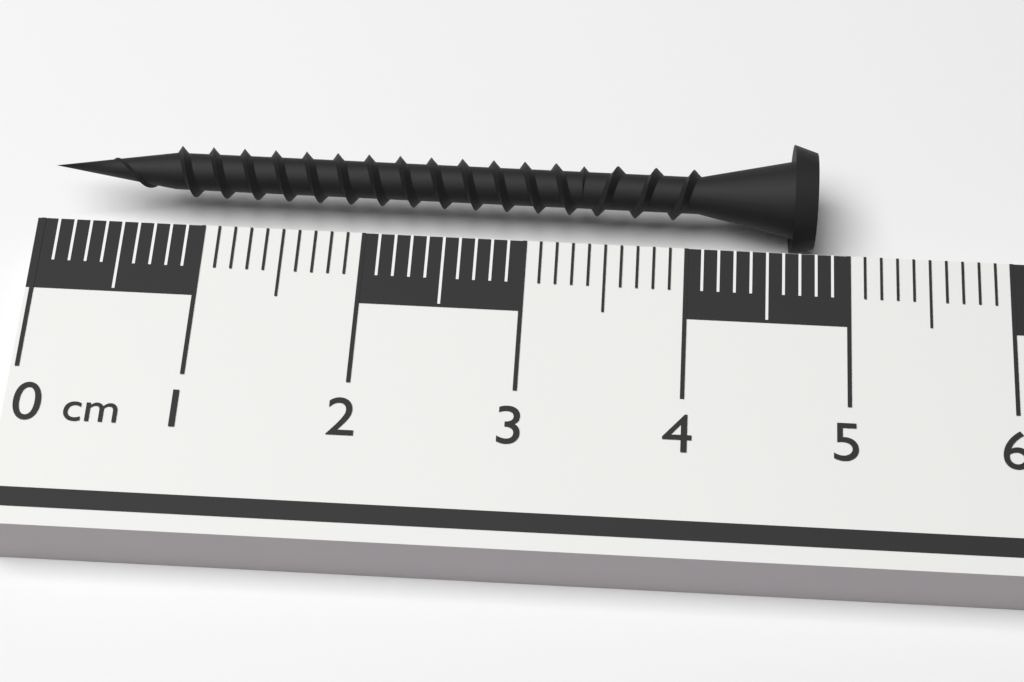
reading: 4.8 cm
